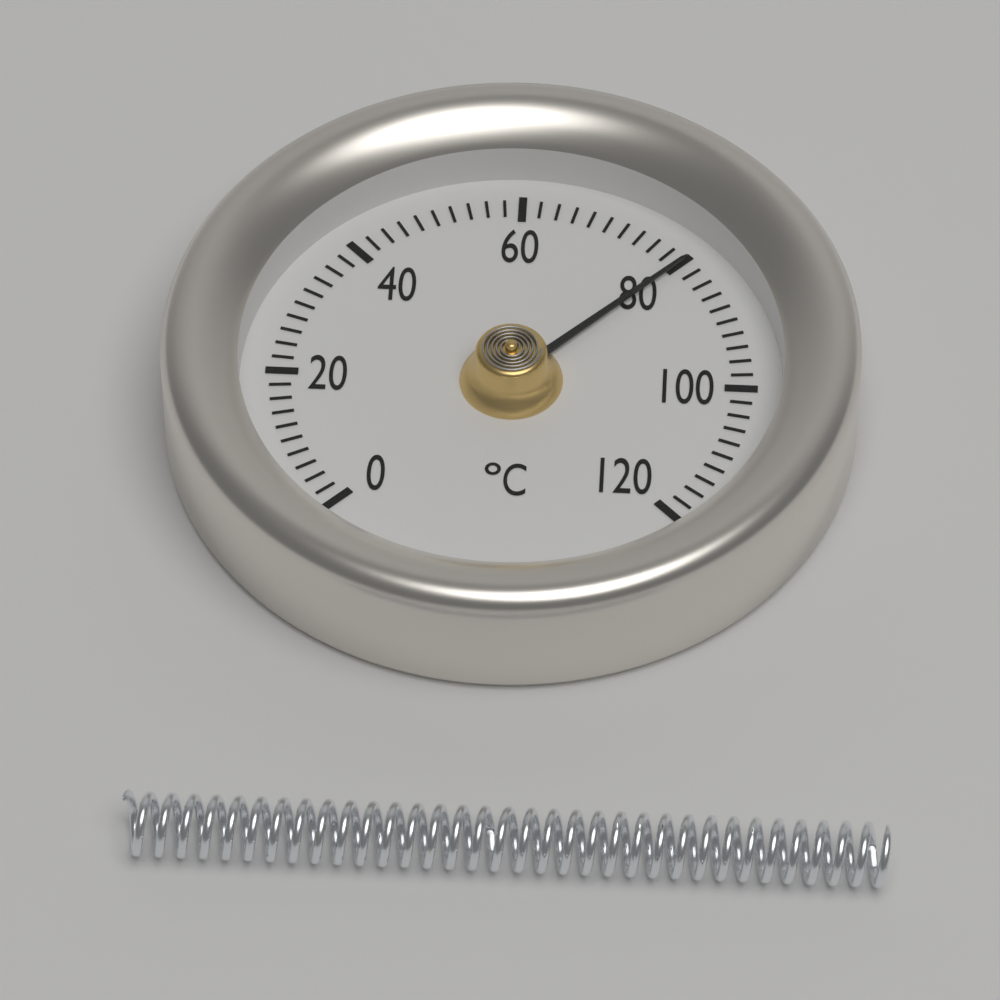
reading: 80 °C
